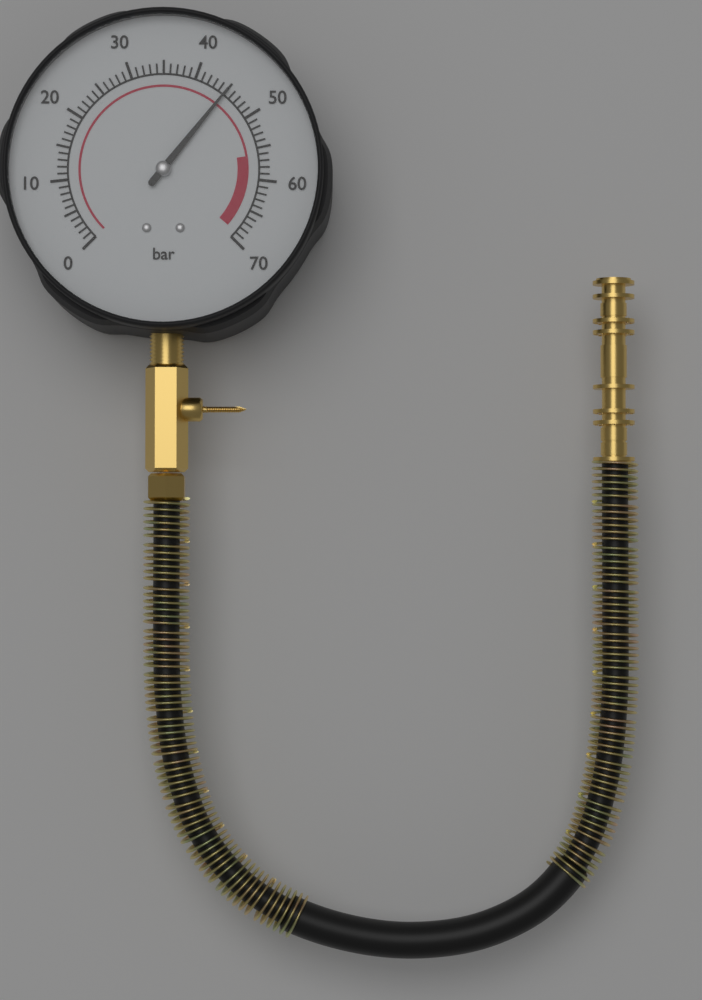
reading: 45 bar
